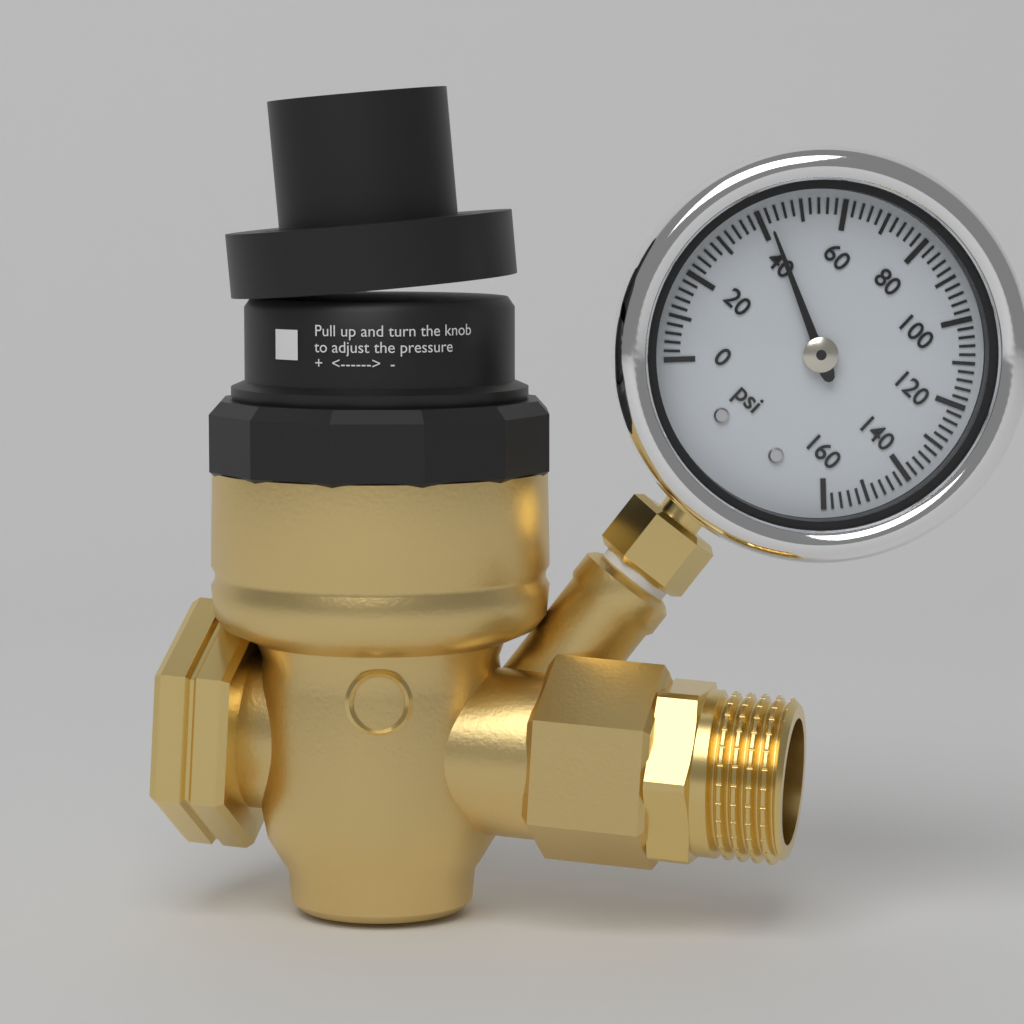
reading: 42 psi
